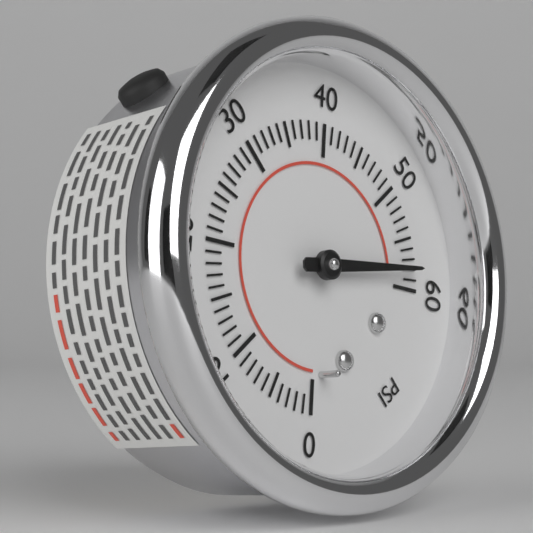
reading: 58 psi
